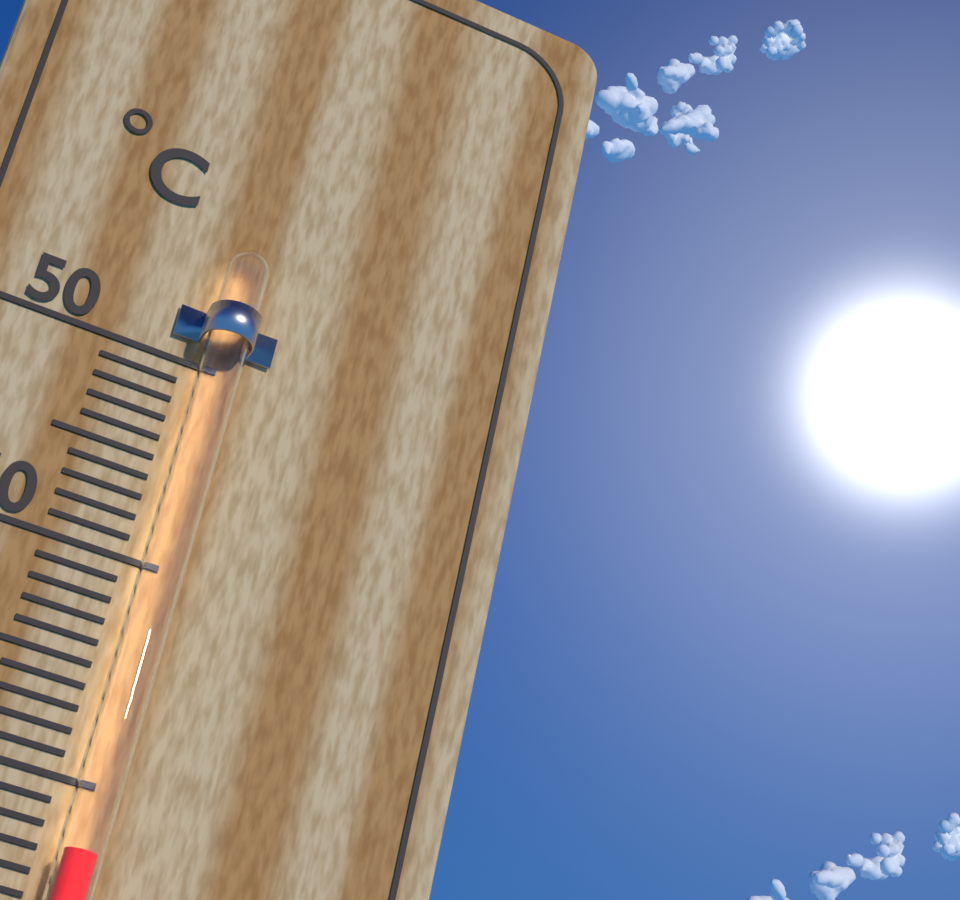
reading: 27 °C
